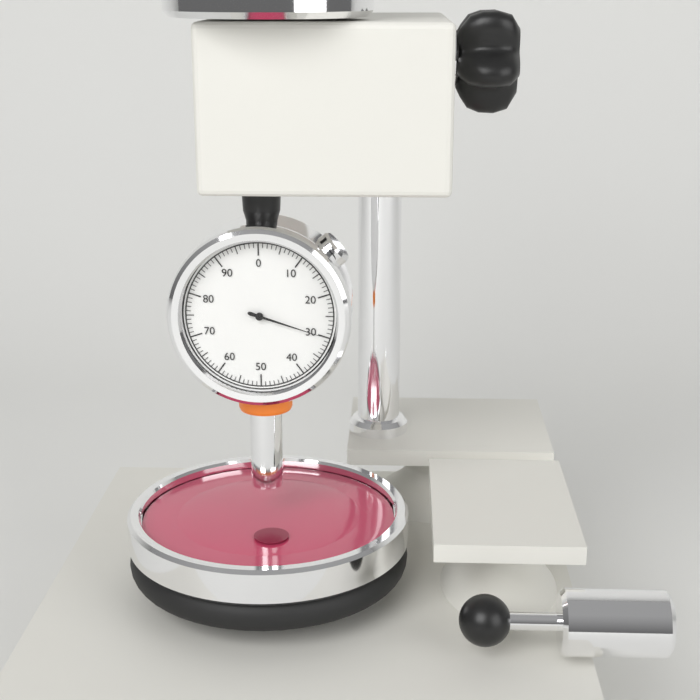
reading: 30 (no unit)
